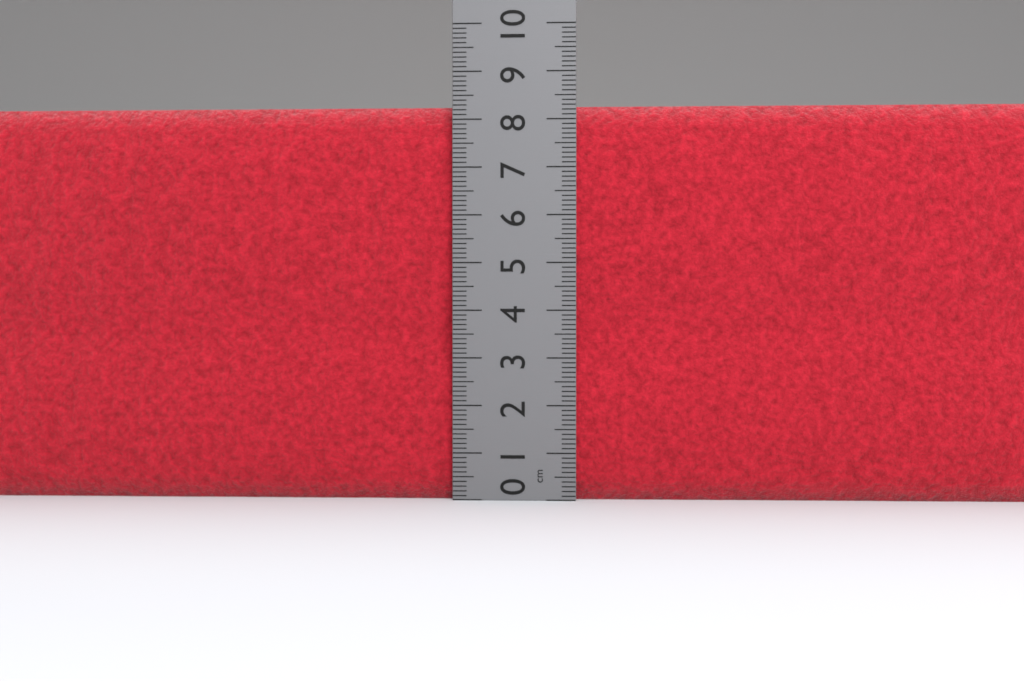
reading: 8.3 cm
